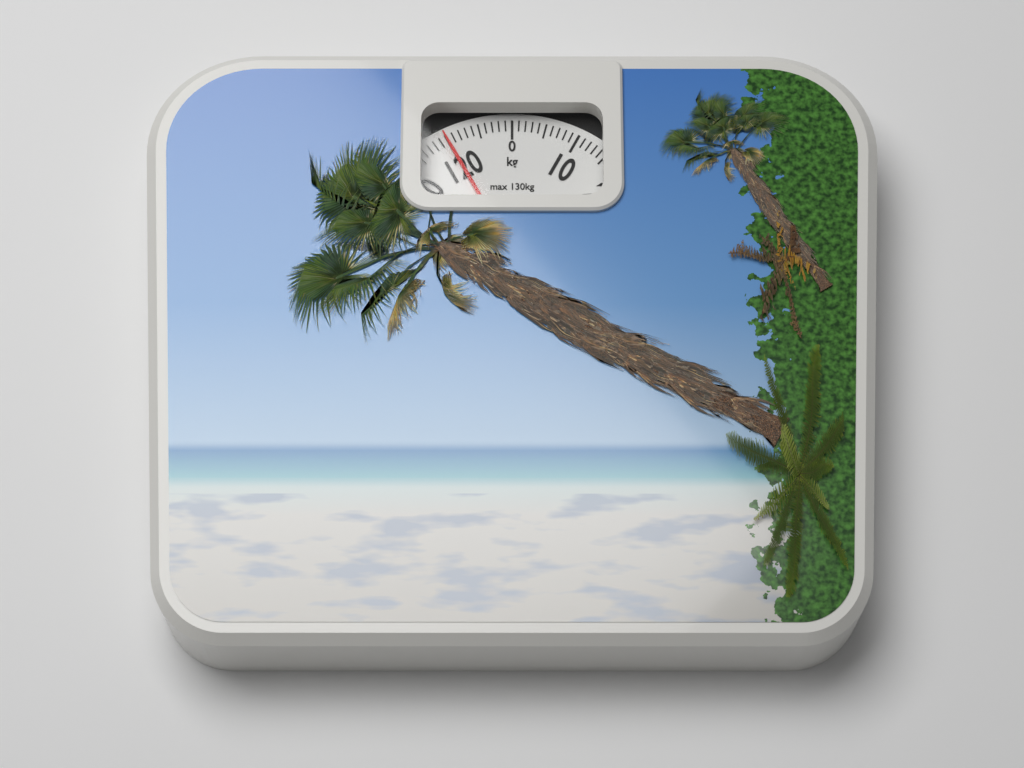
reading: 120 kg
